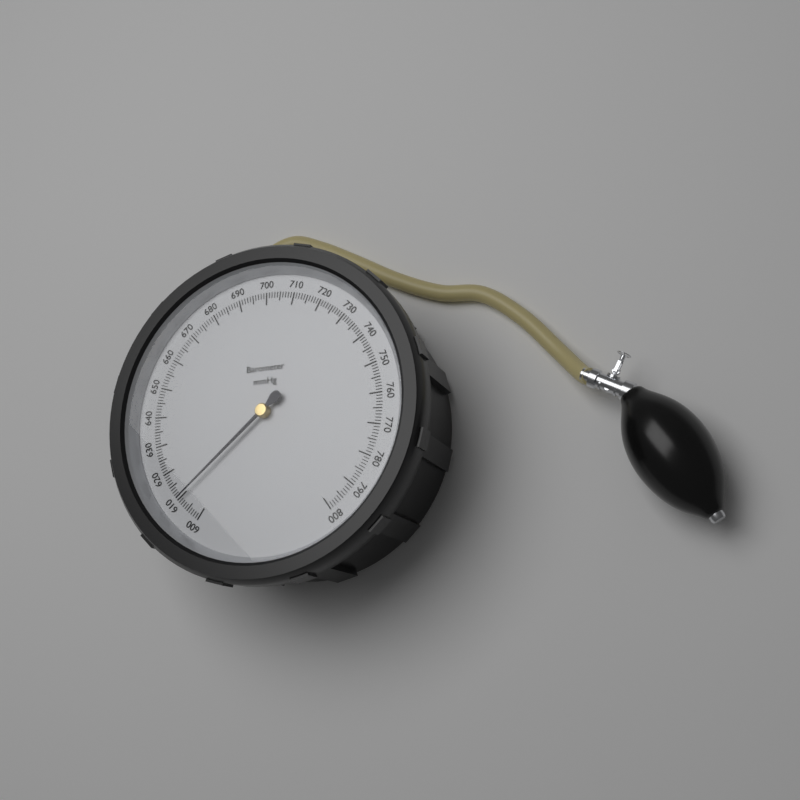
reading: 610 mmHg
